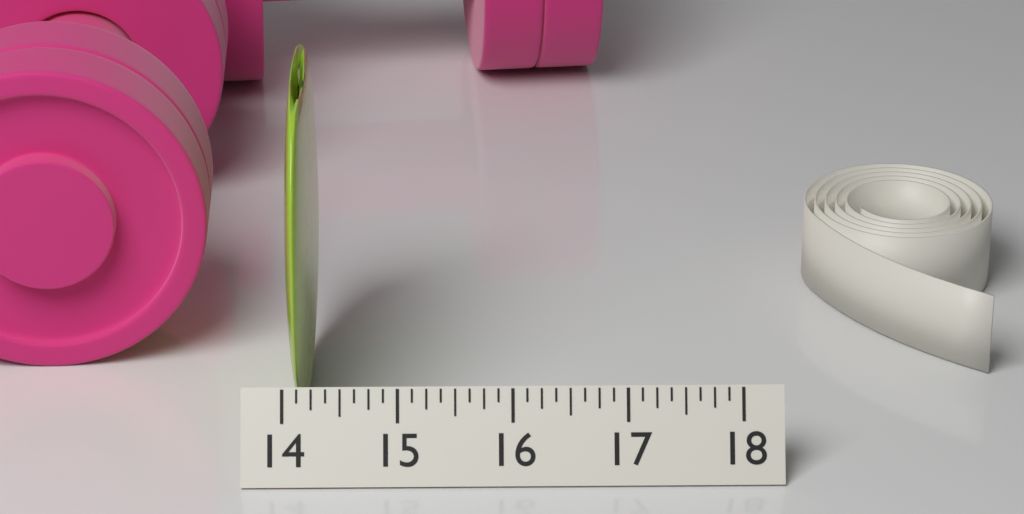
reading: 14.250 (no unit)
